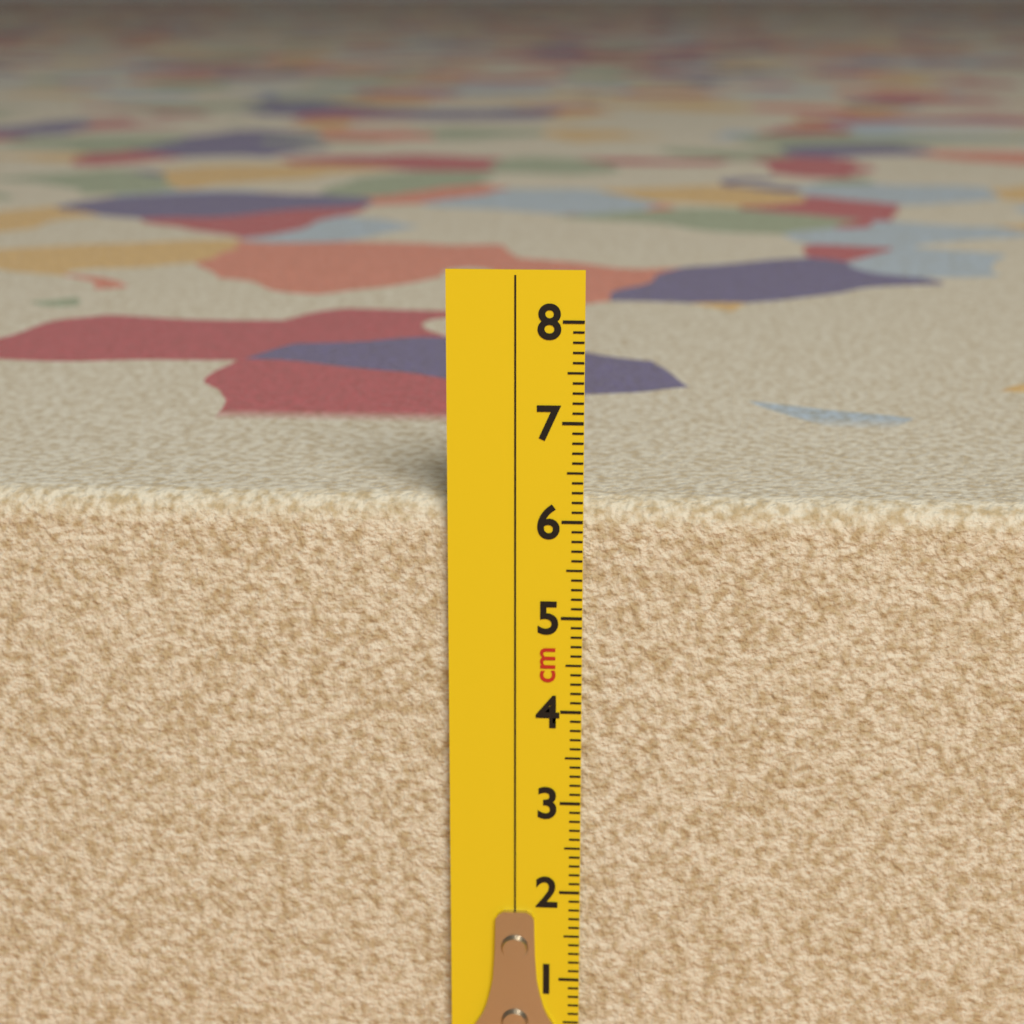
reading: 6.2 cm
